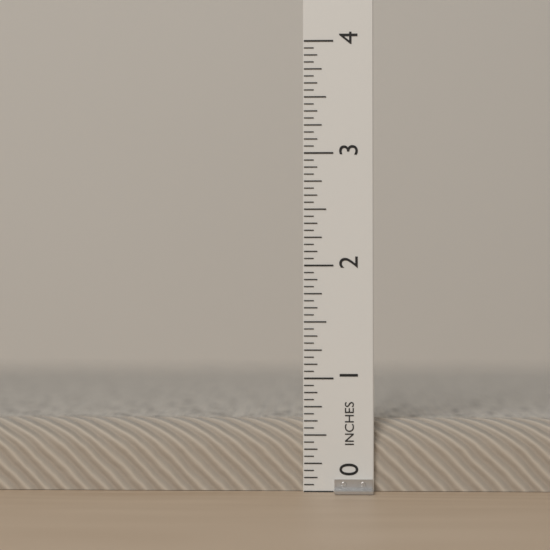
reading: 0.6250 in
